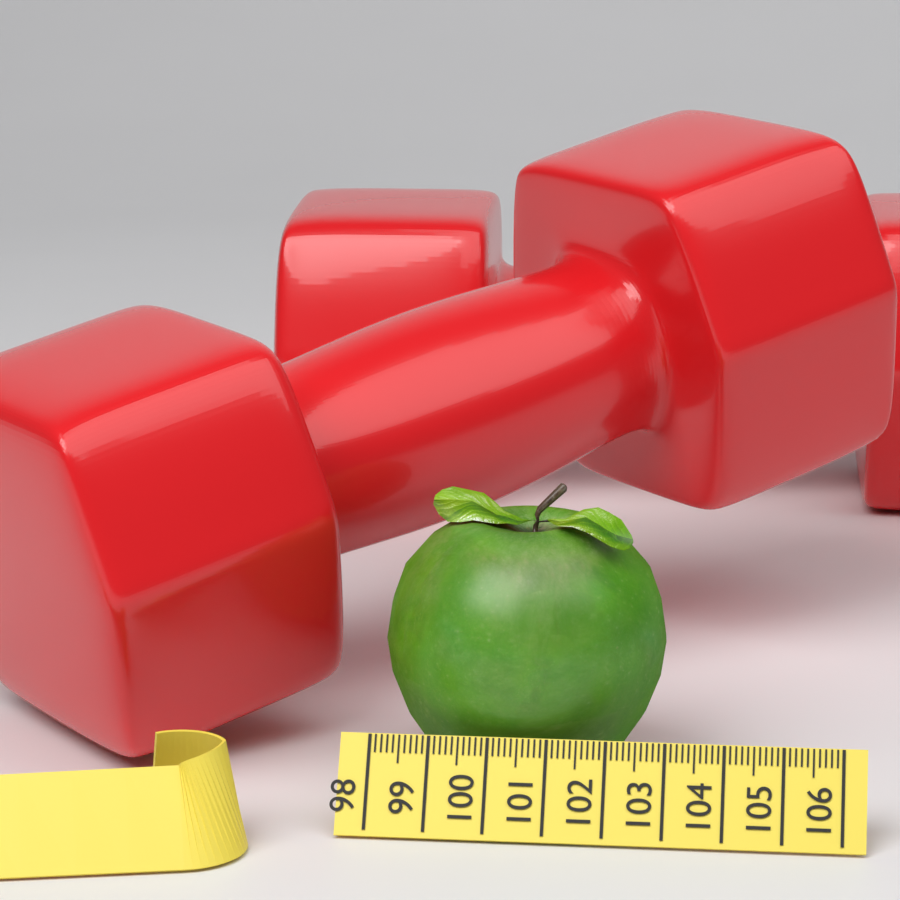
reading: 102.9 (no unit)
